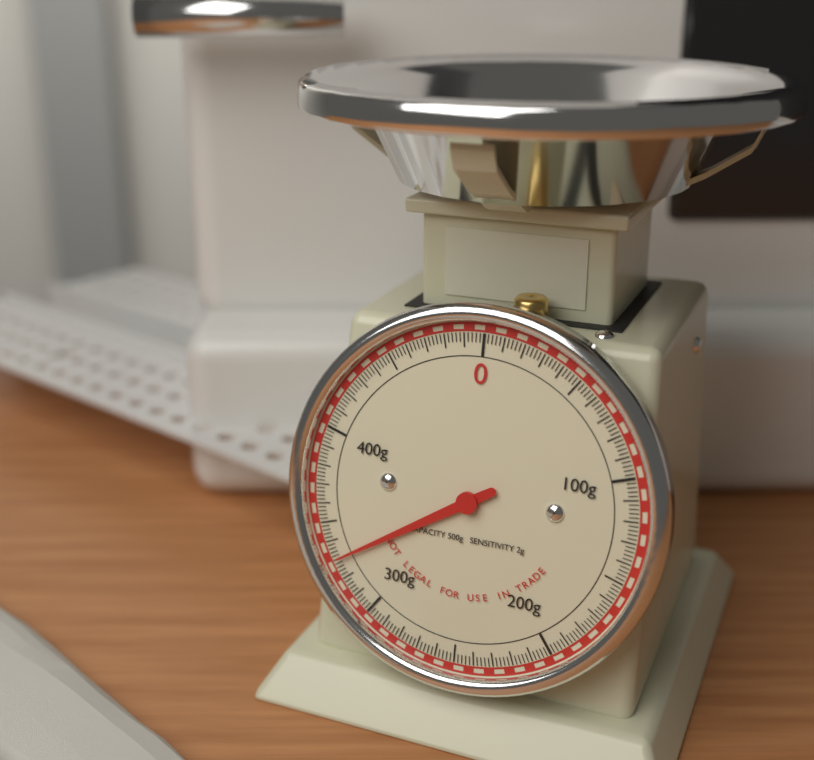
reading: 330 g
